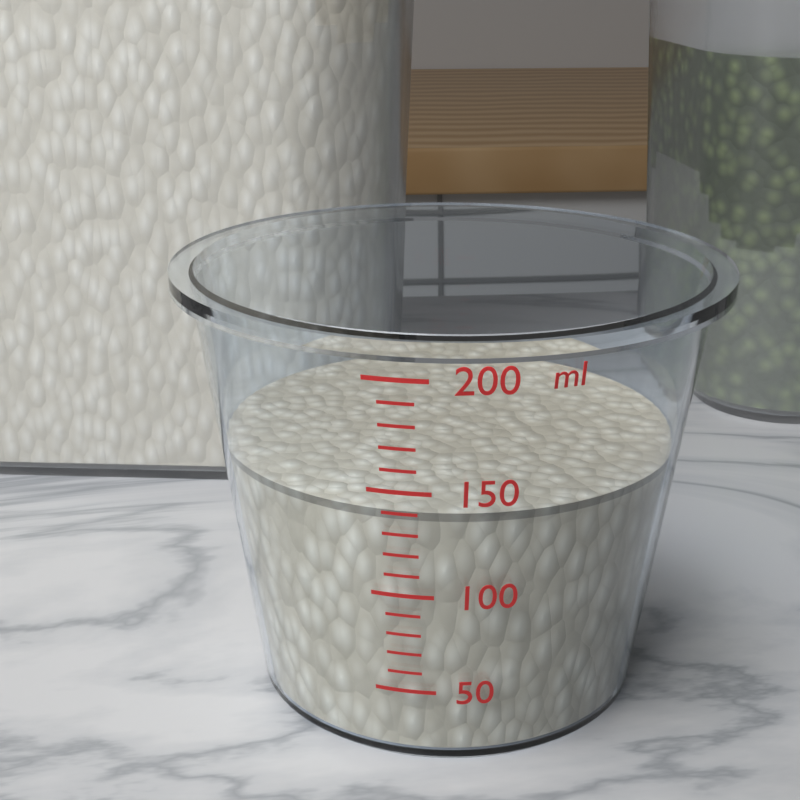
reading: 140 ml
